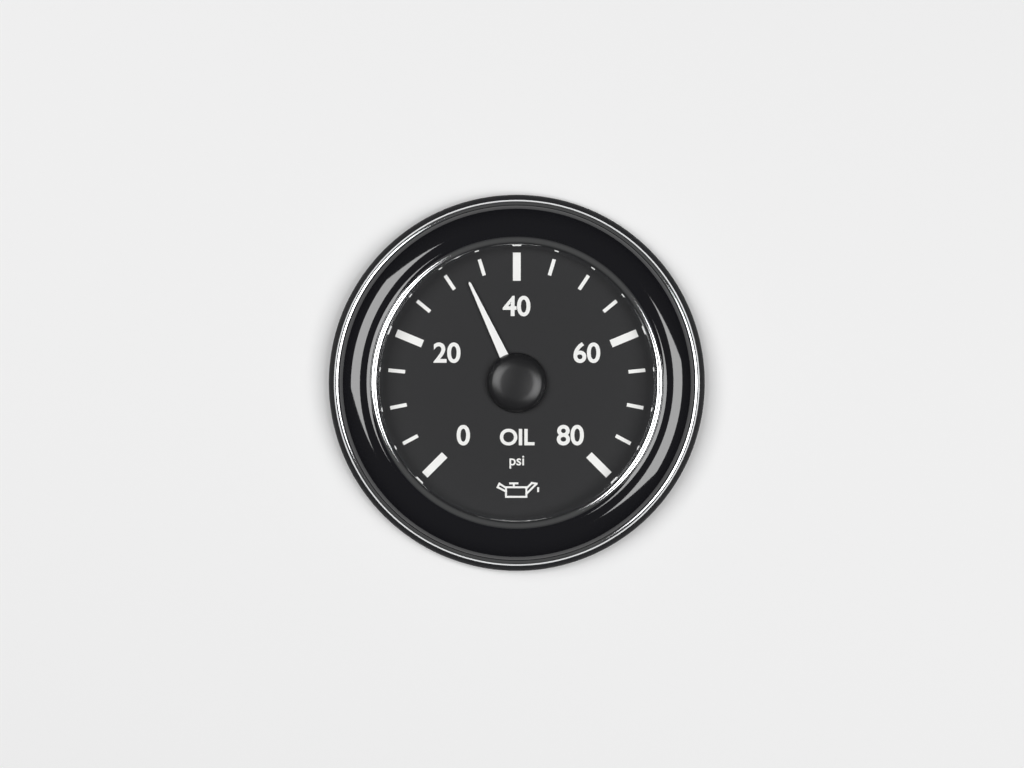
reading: 32.5 psi
